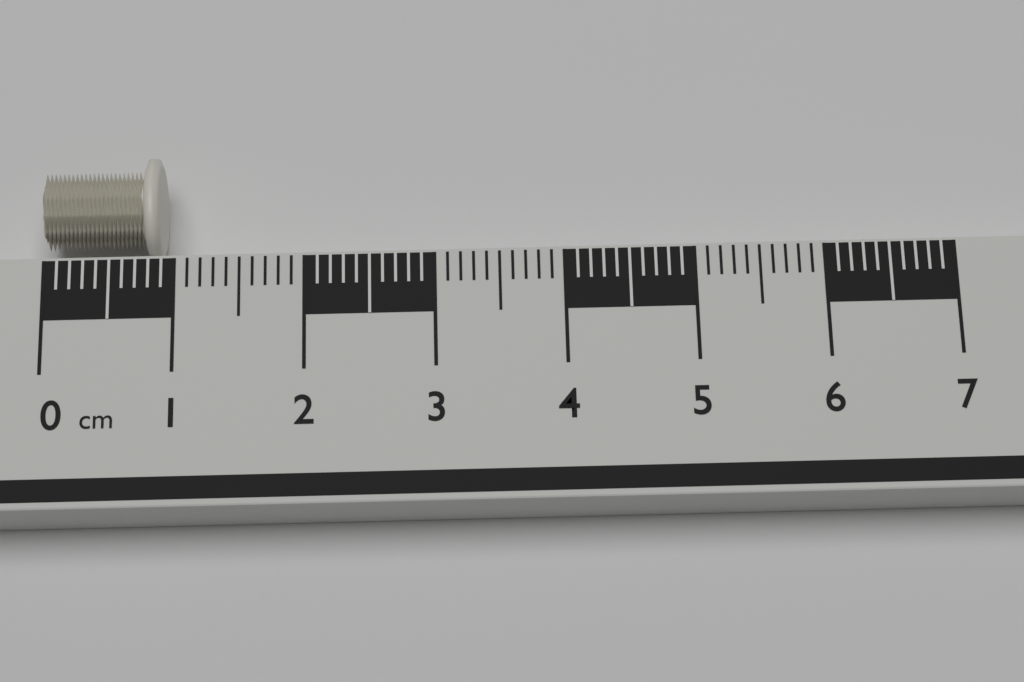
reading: 0.9 cm
